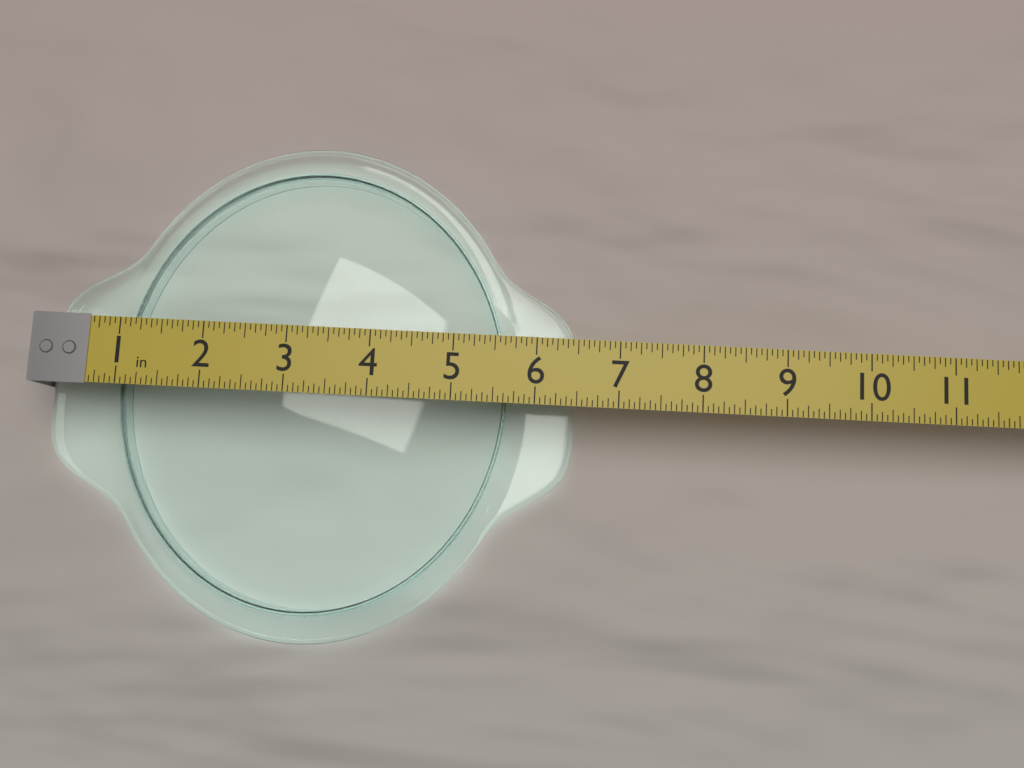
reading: 6.5000 in
